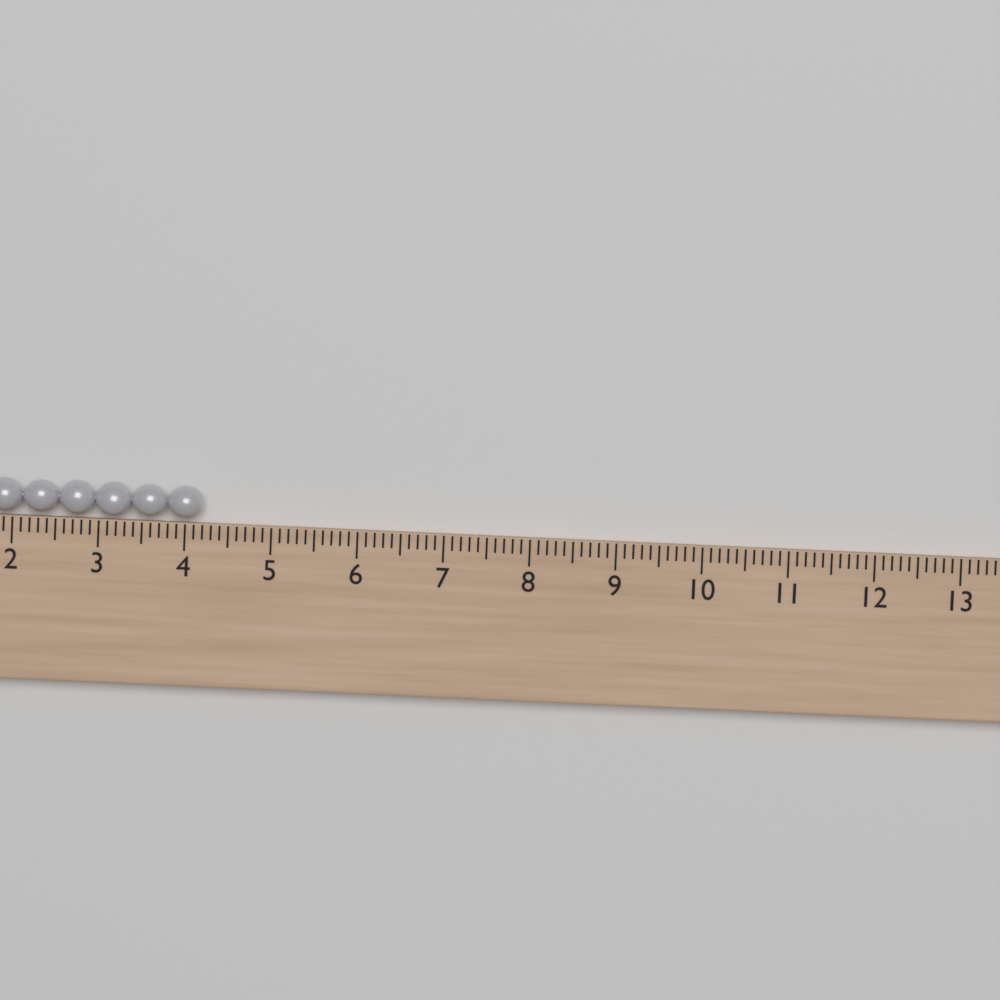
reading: 4.2 (no unit)
